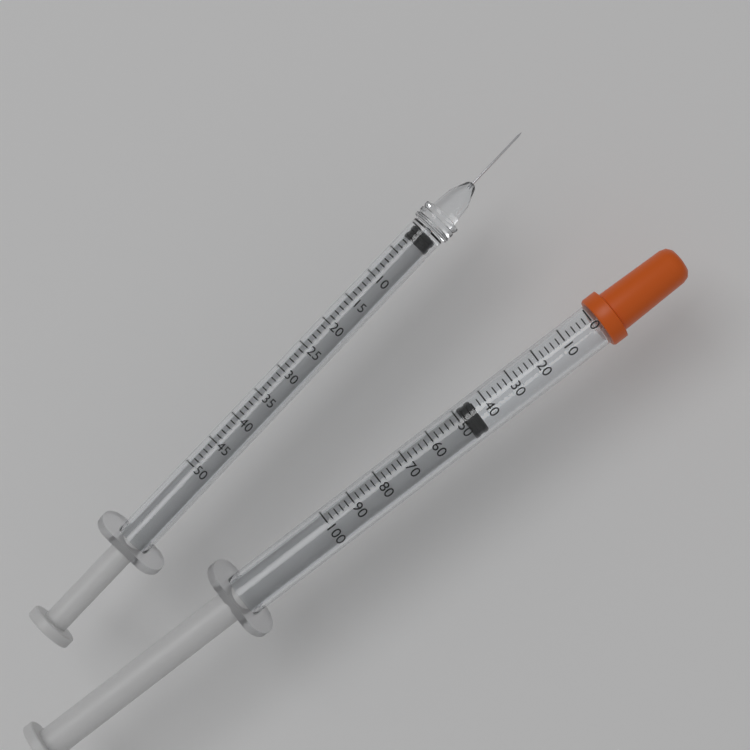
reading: 44 (no unit)
